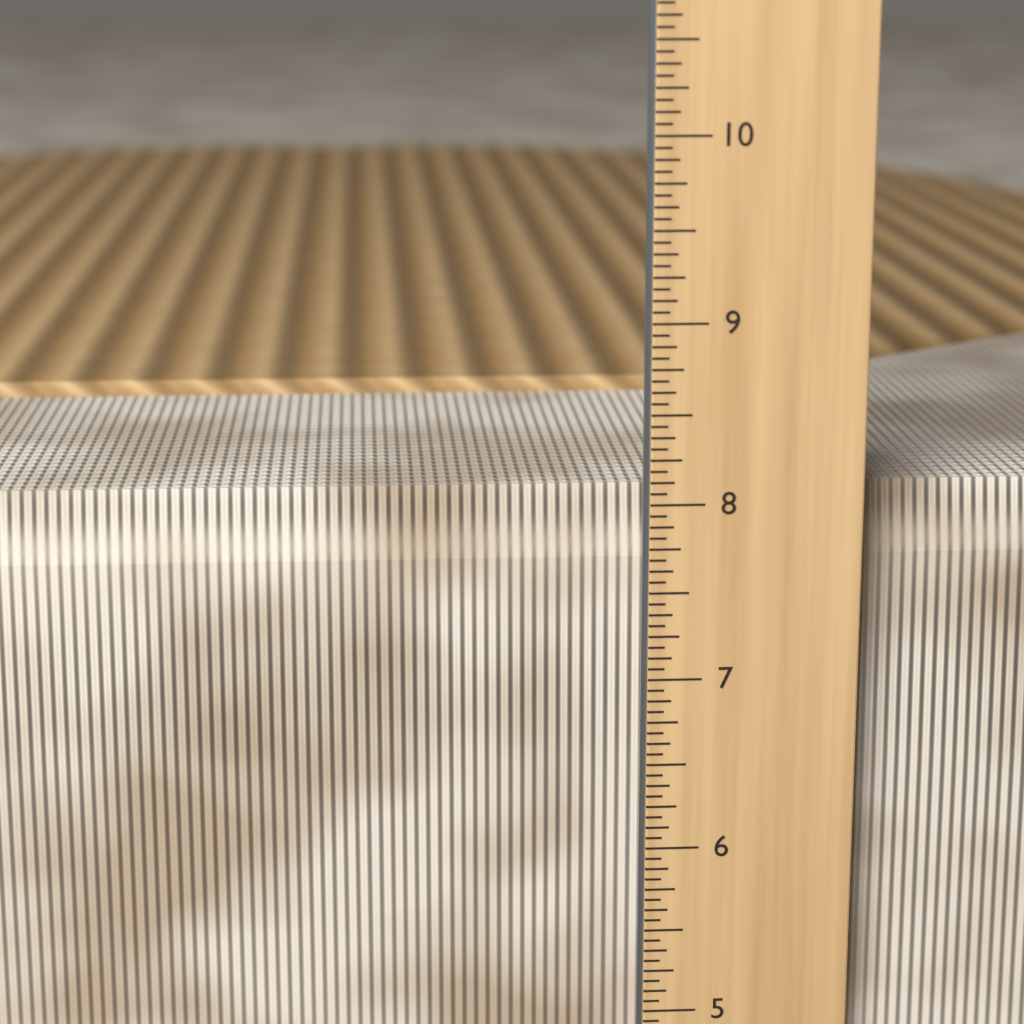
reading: 8.0625 in
